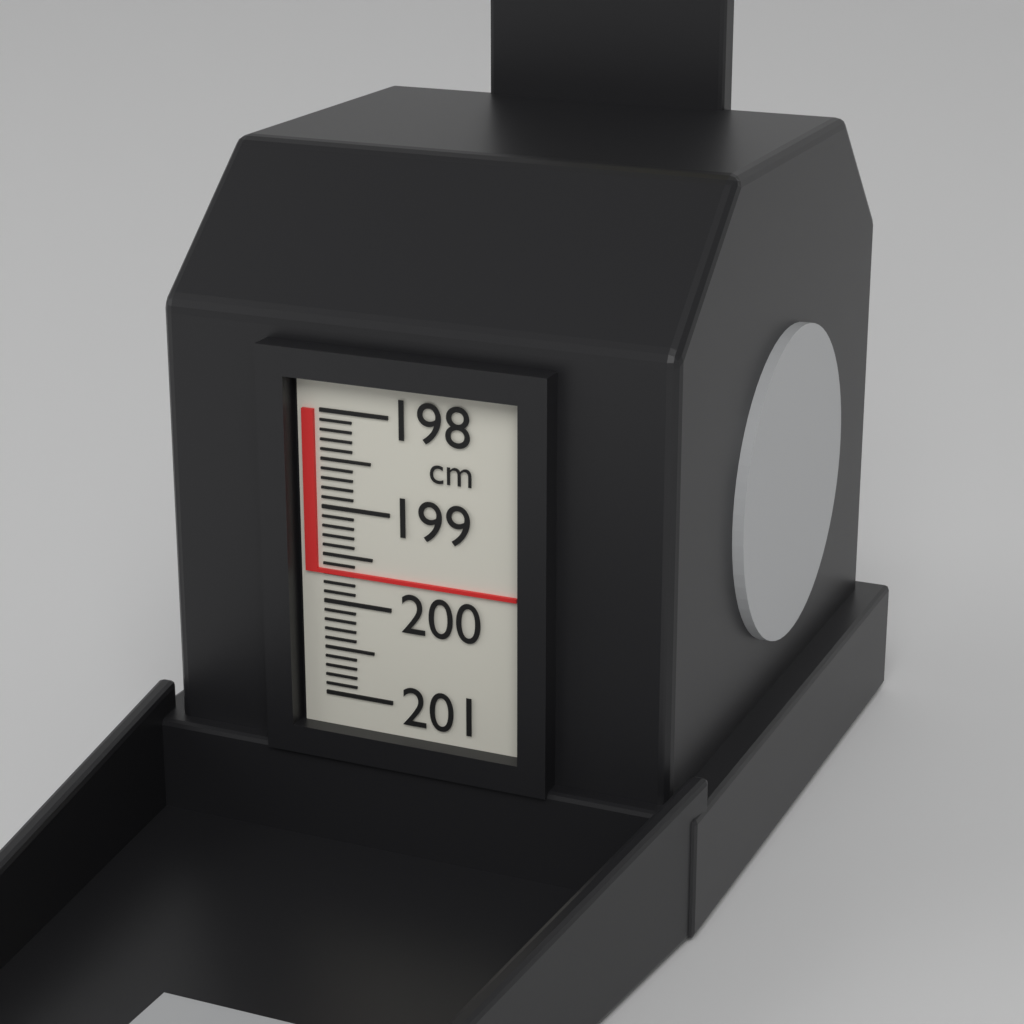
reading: 199.7 cm
